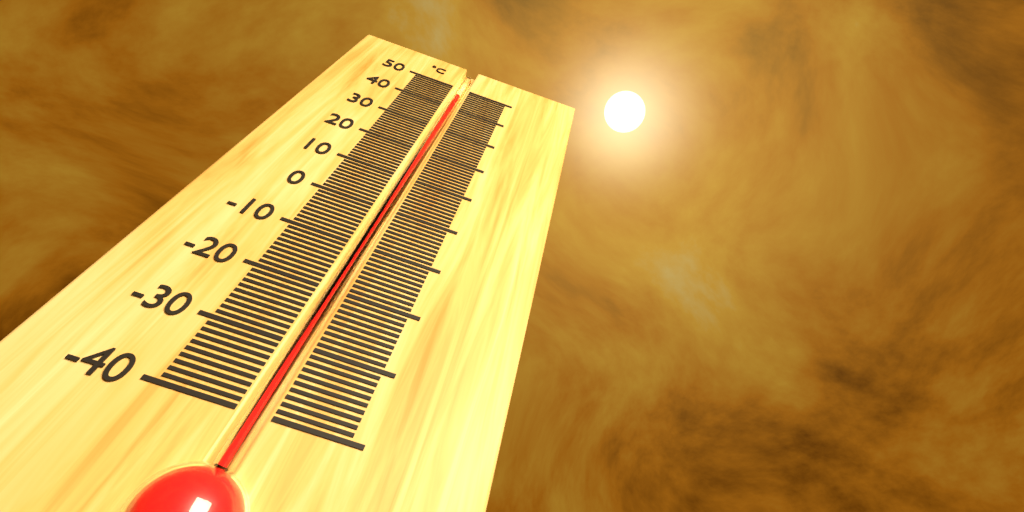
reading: 47 °C
